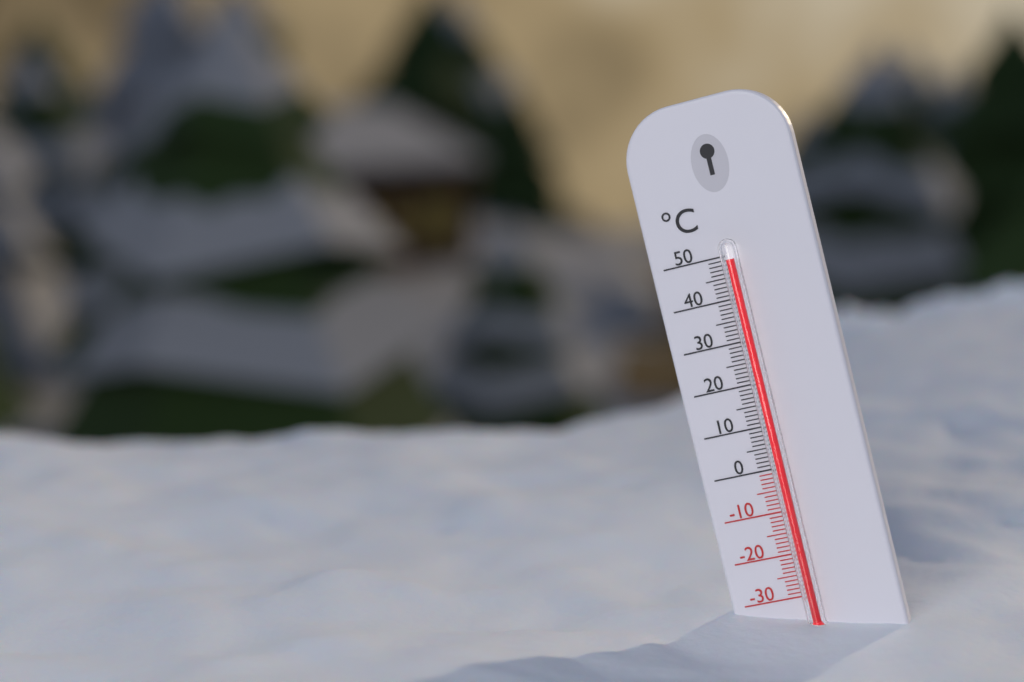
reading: 49 °C
